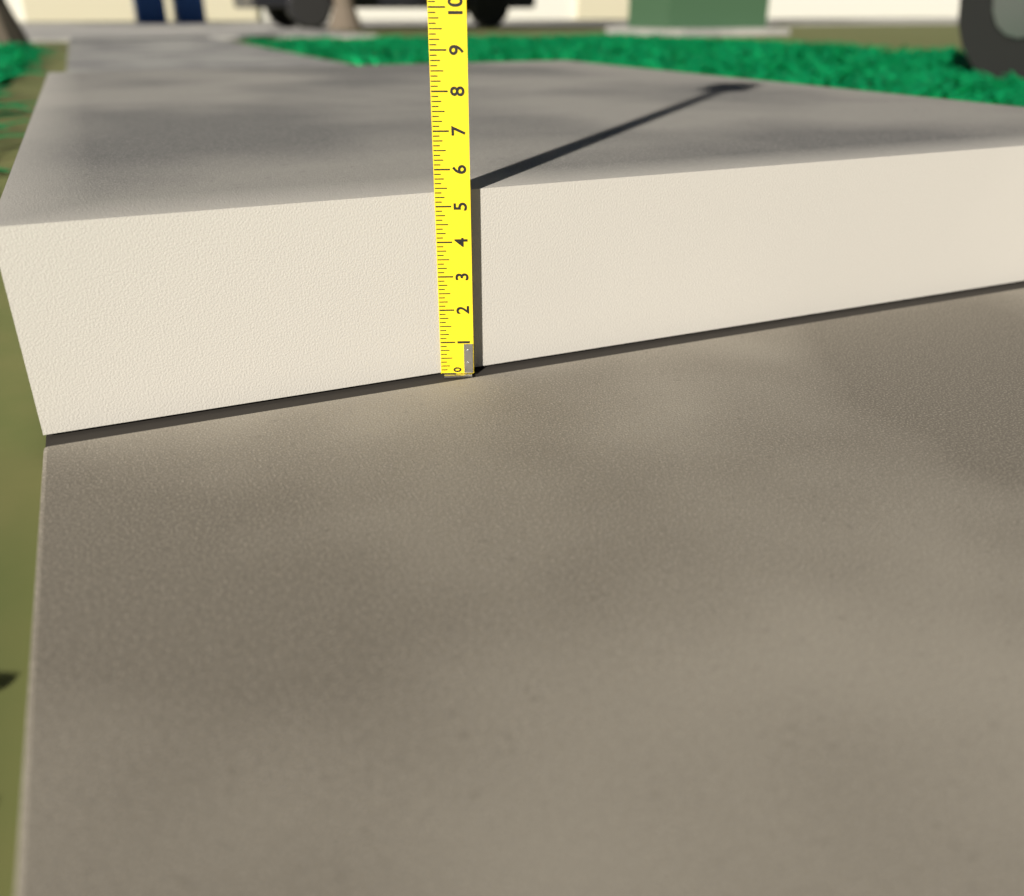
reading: 5.375 (no unit)
